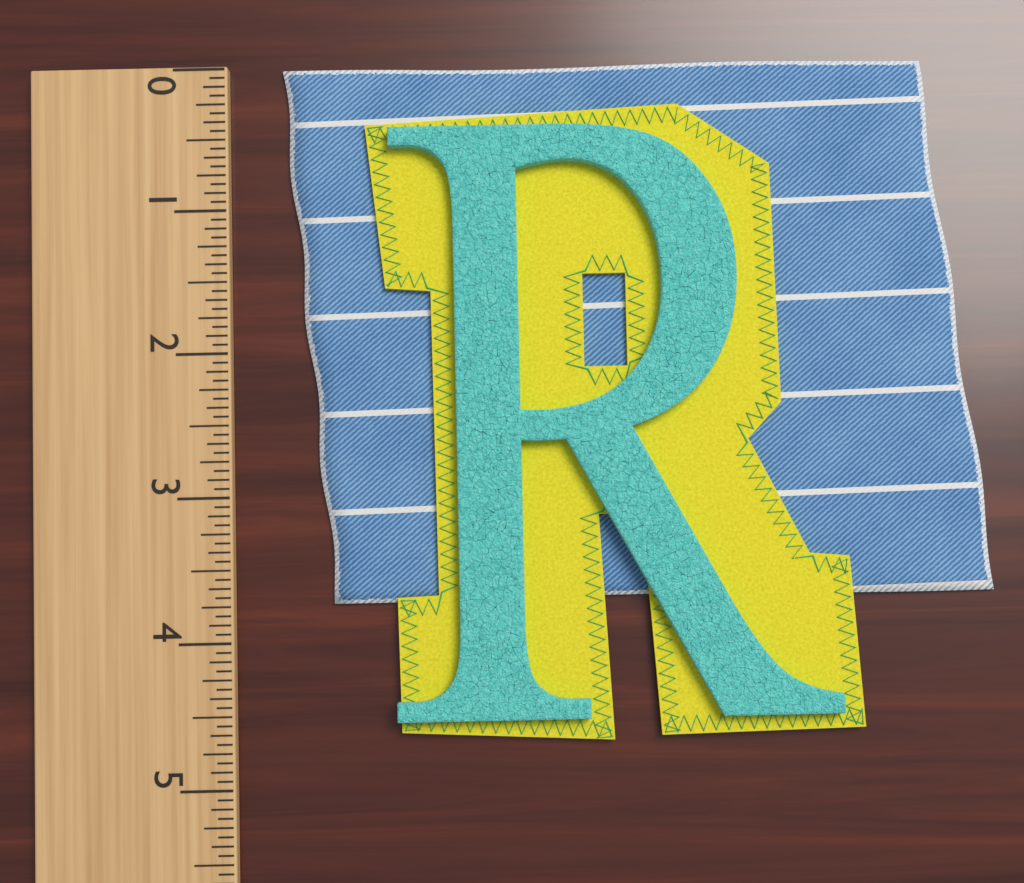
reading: 3.7500 (no unit)
